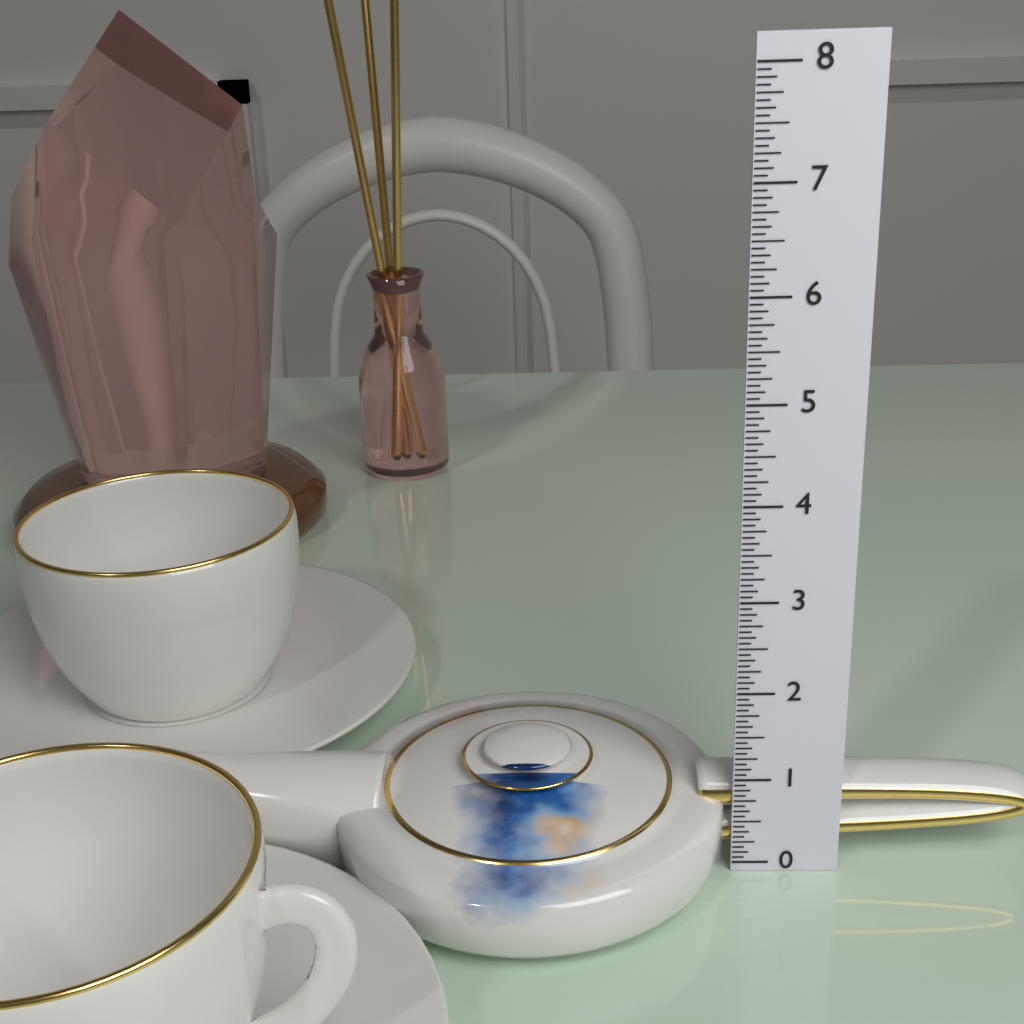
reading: 1.2500 (no unit)
